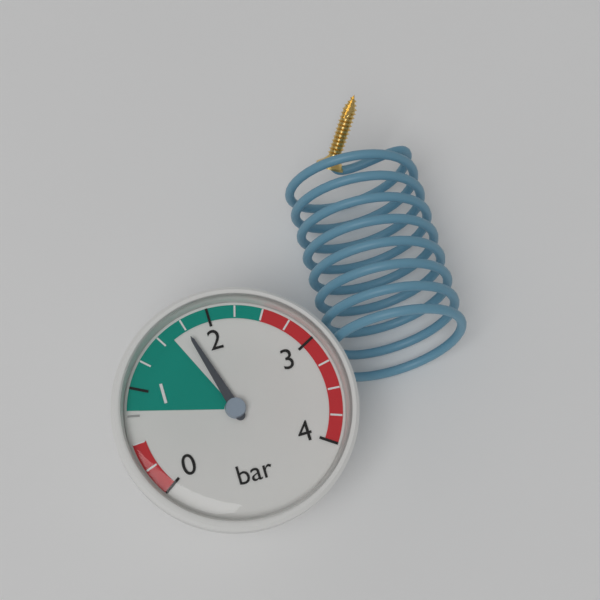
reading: 1.75 bar
